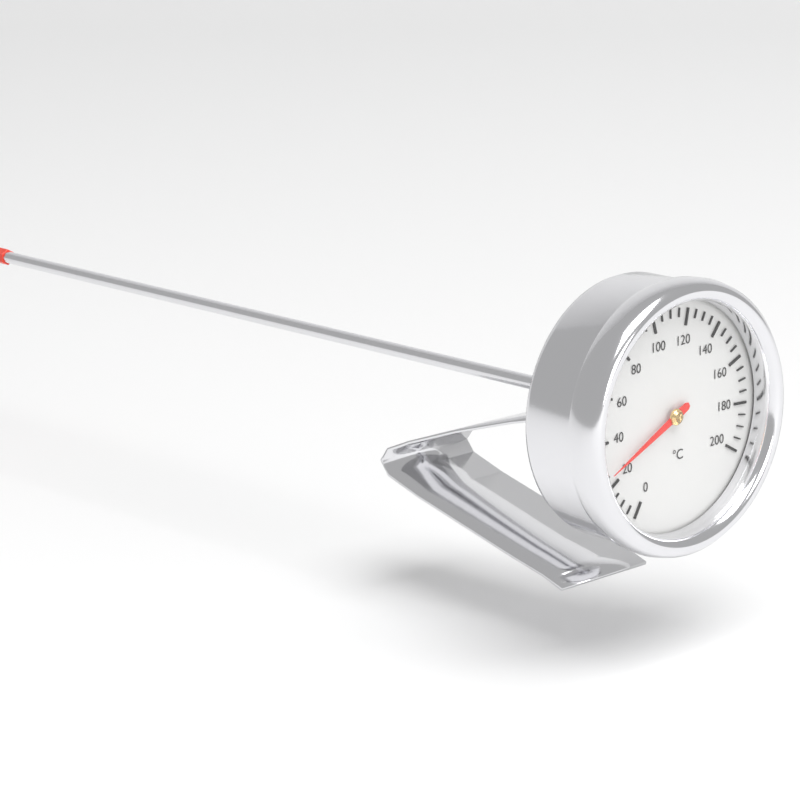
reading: 25 °C
